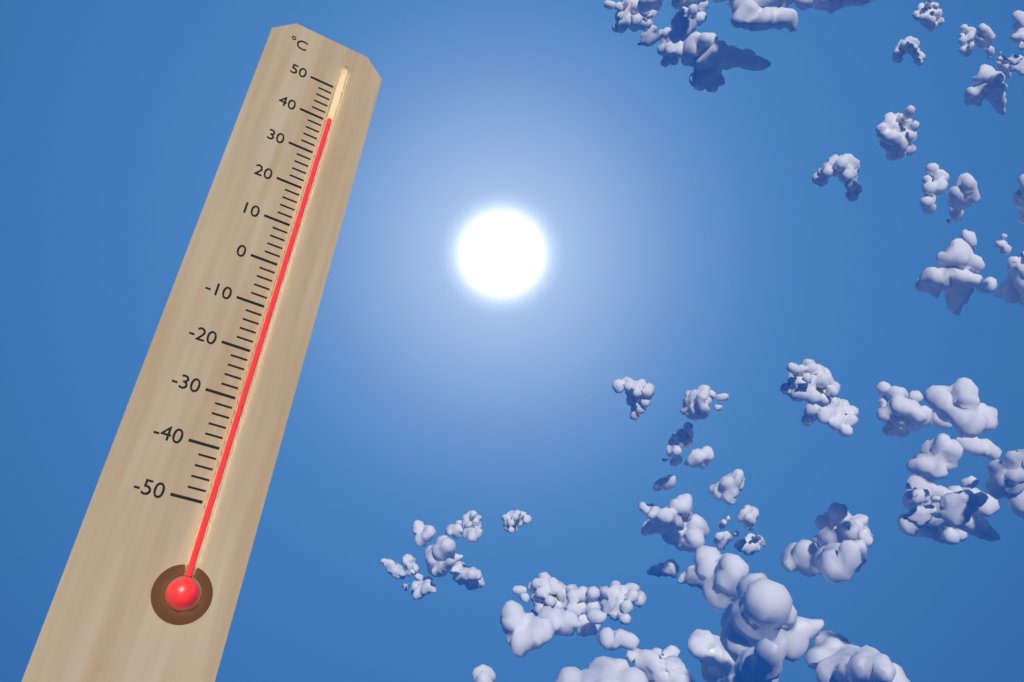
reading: 40 °C
